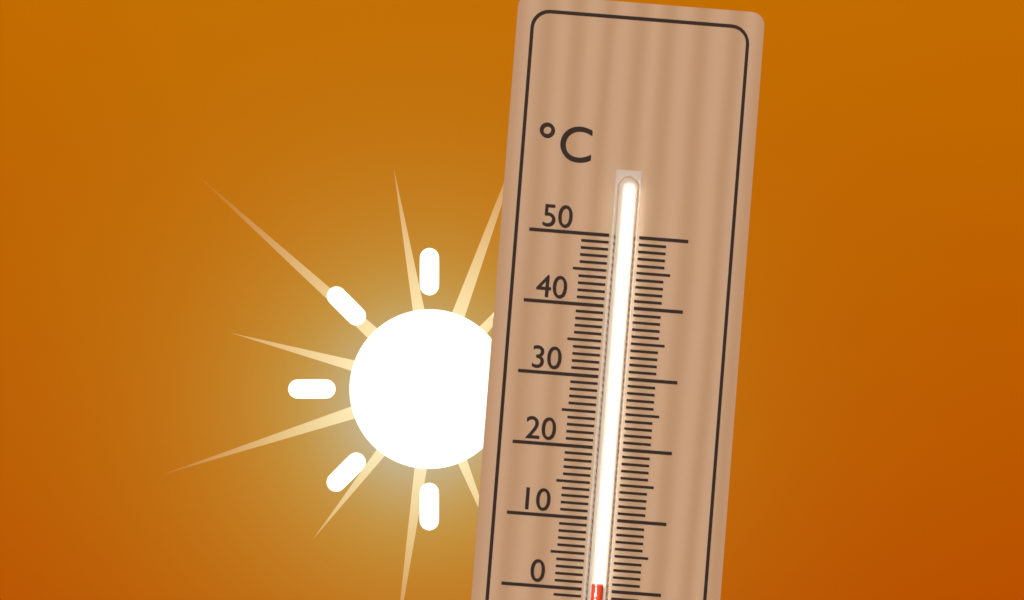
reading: 1 °C
